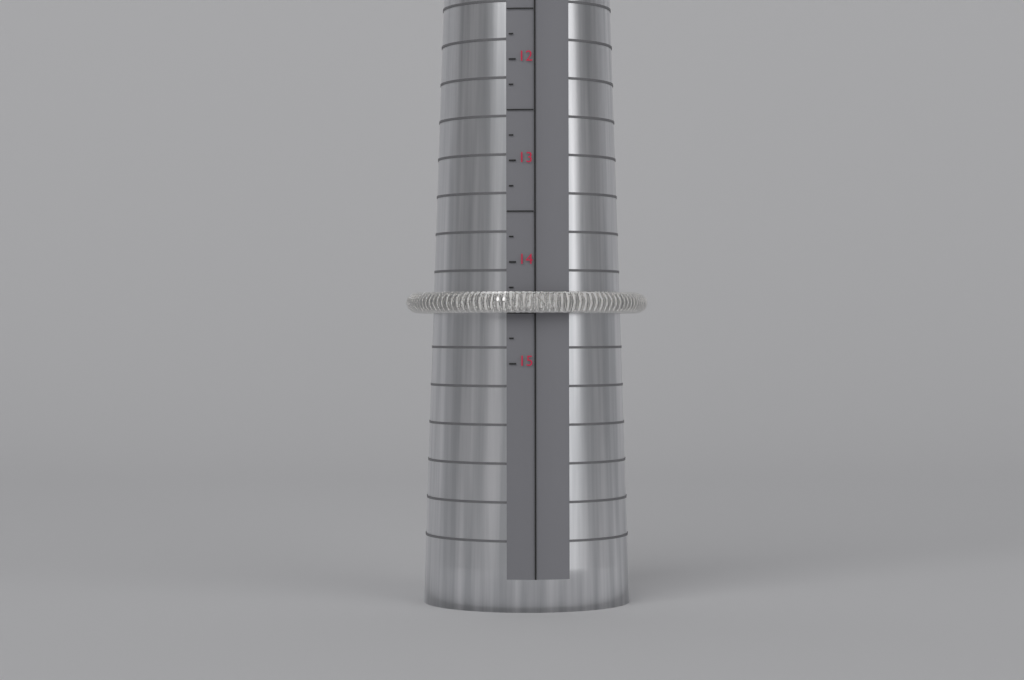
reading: 14.50 (no unit)
